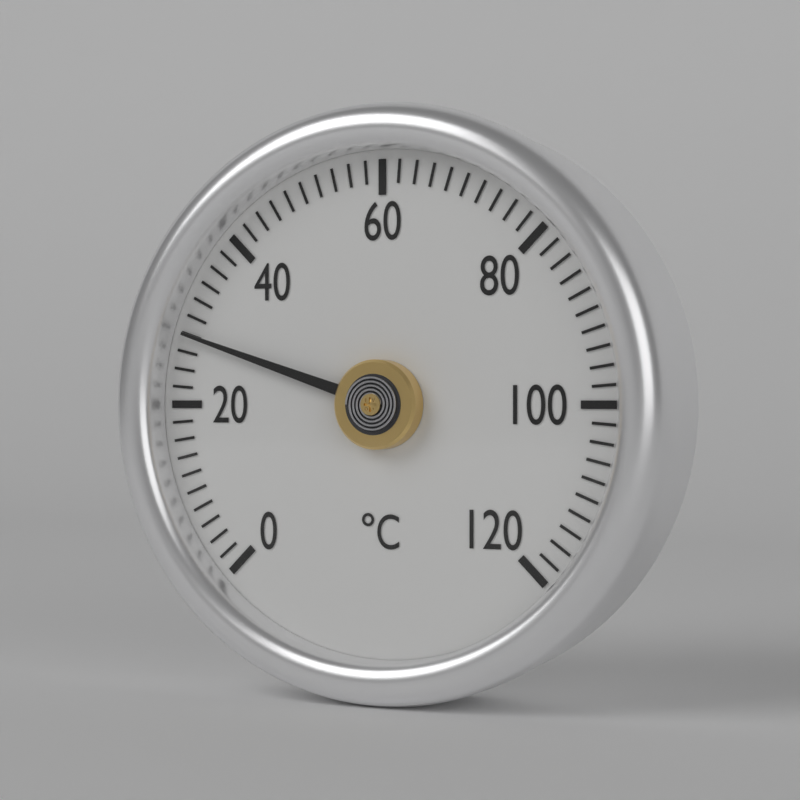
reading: 28 °C
